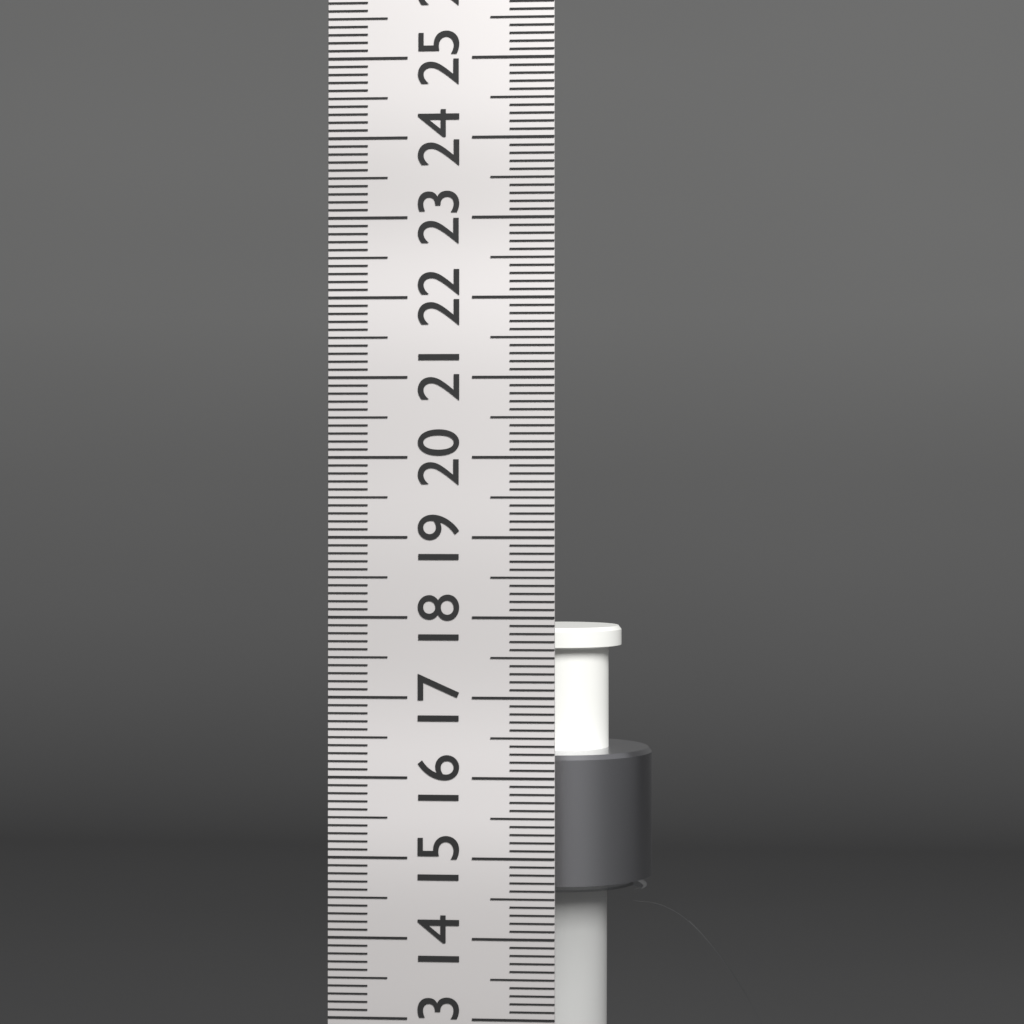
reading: 17.7 cm
